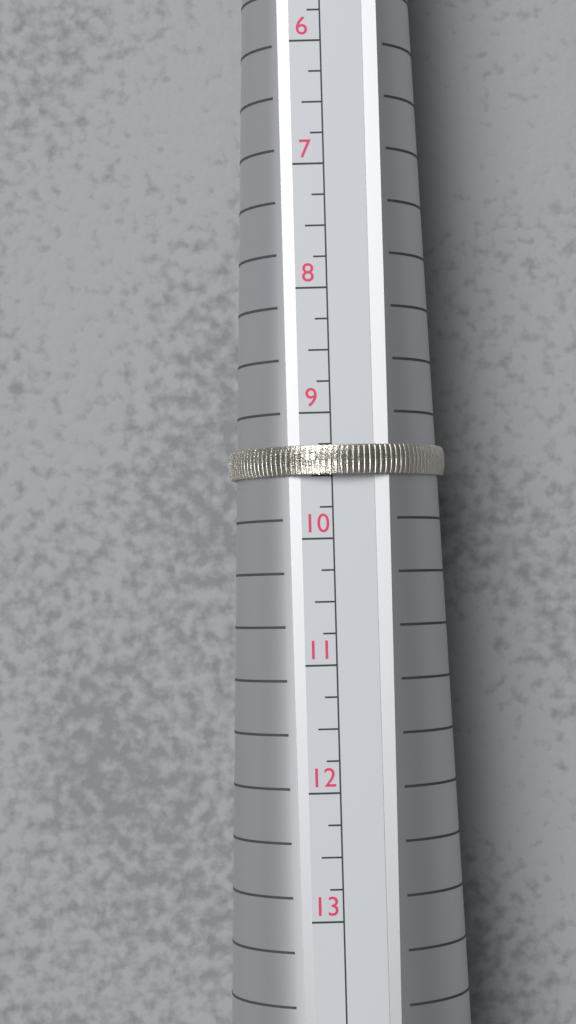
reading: 9.50 US
